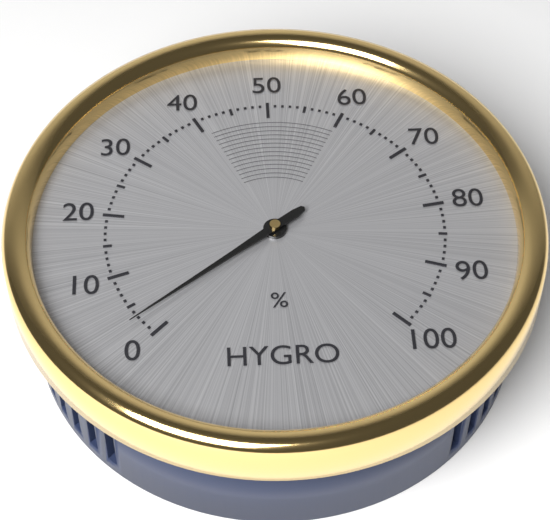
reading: 3 %
